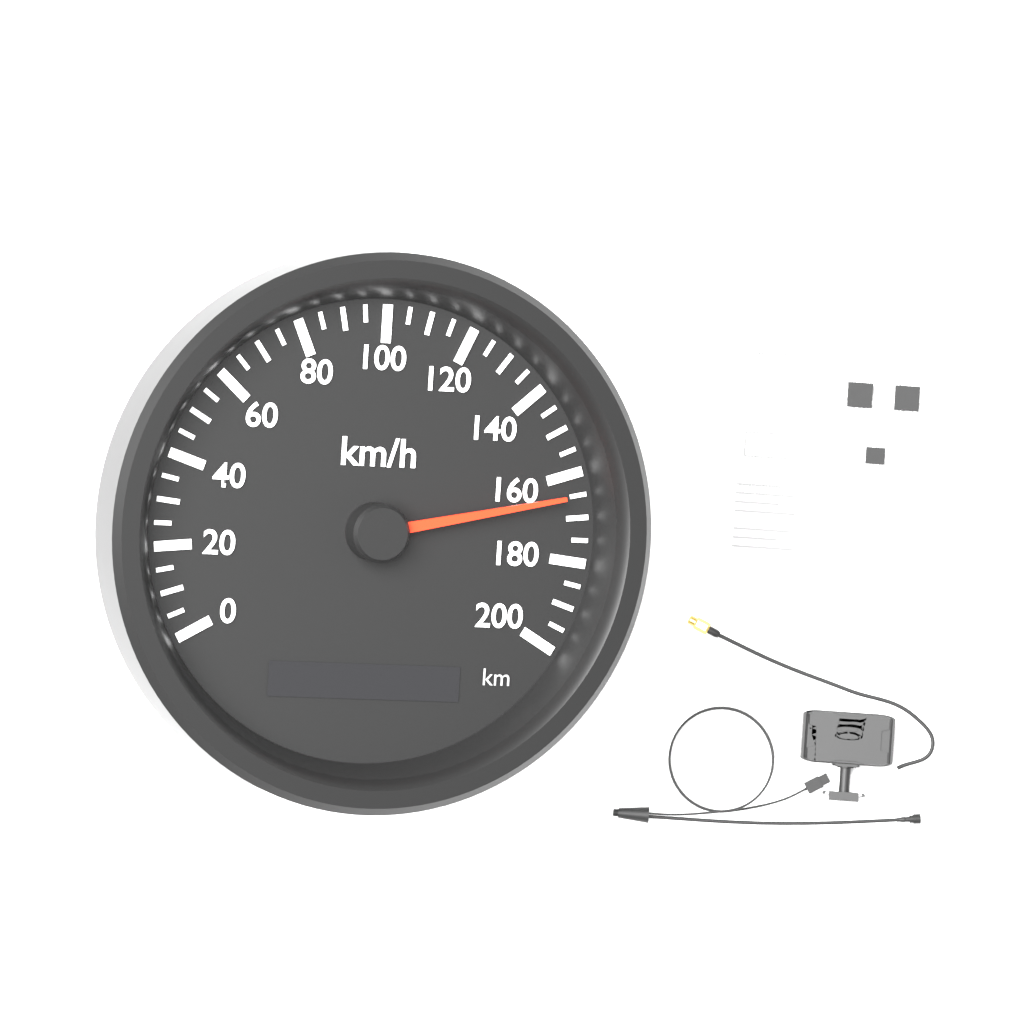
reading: 165 km/h
